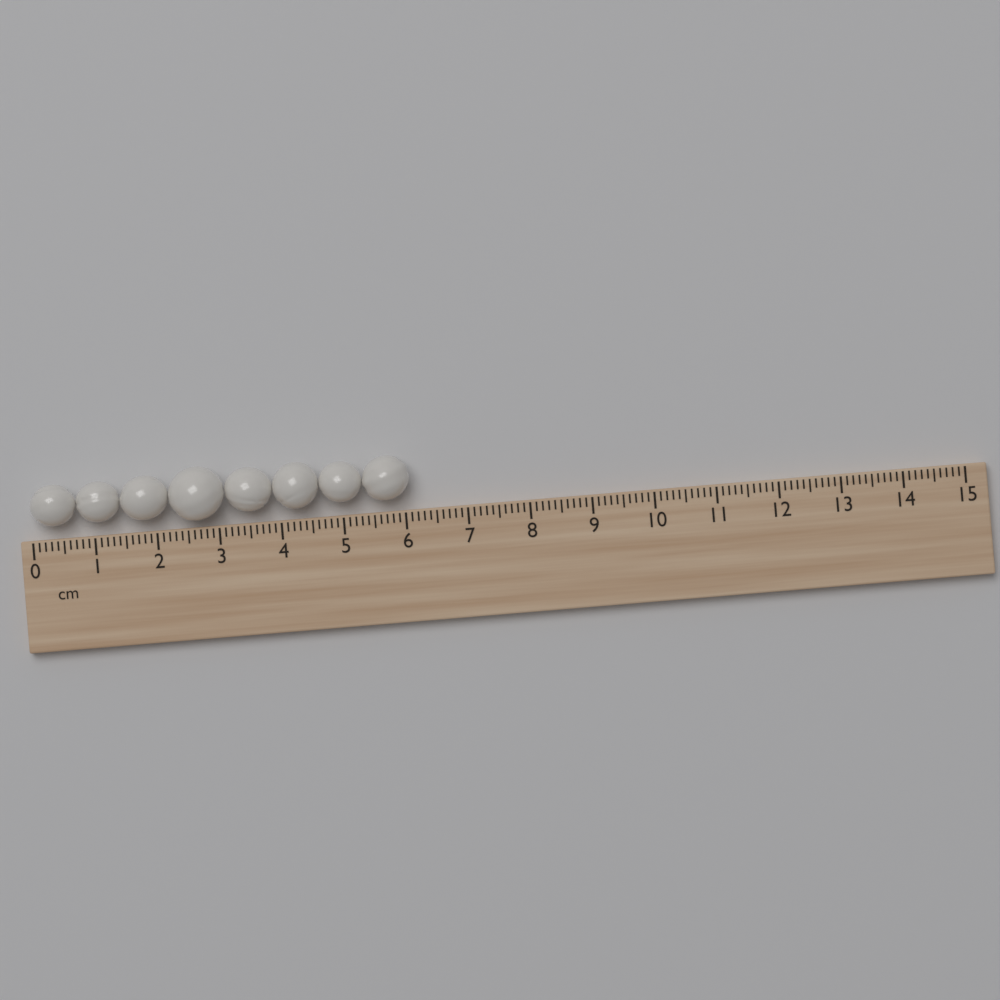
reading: 6.1 cm
